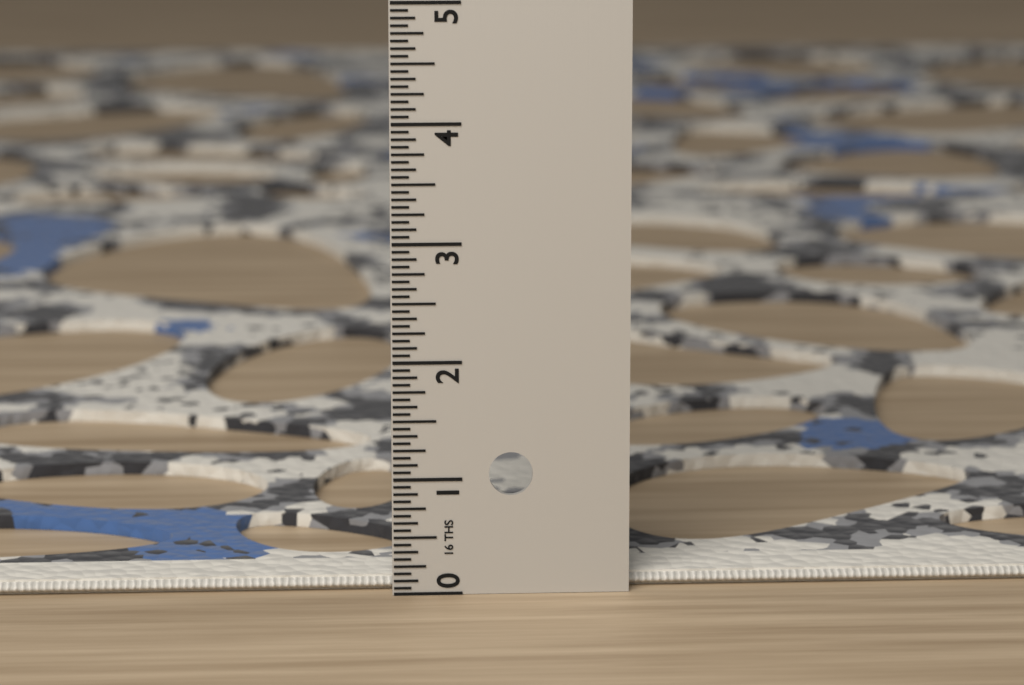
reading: 0.1250 in
